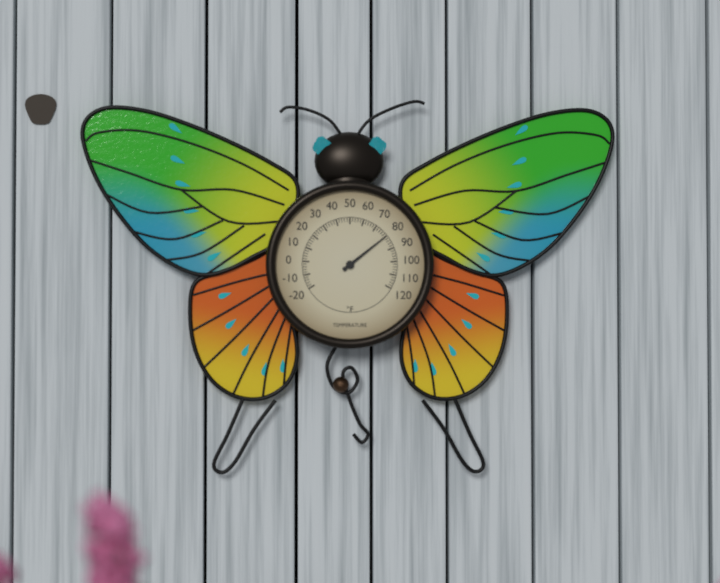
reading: 80 °F
